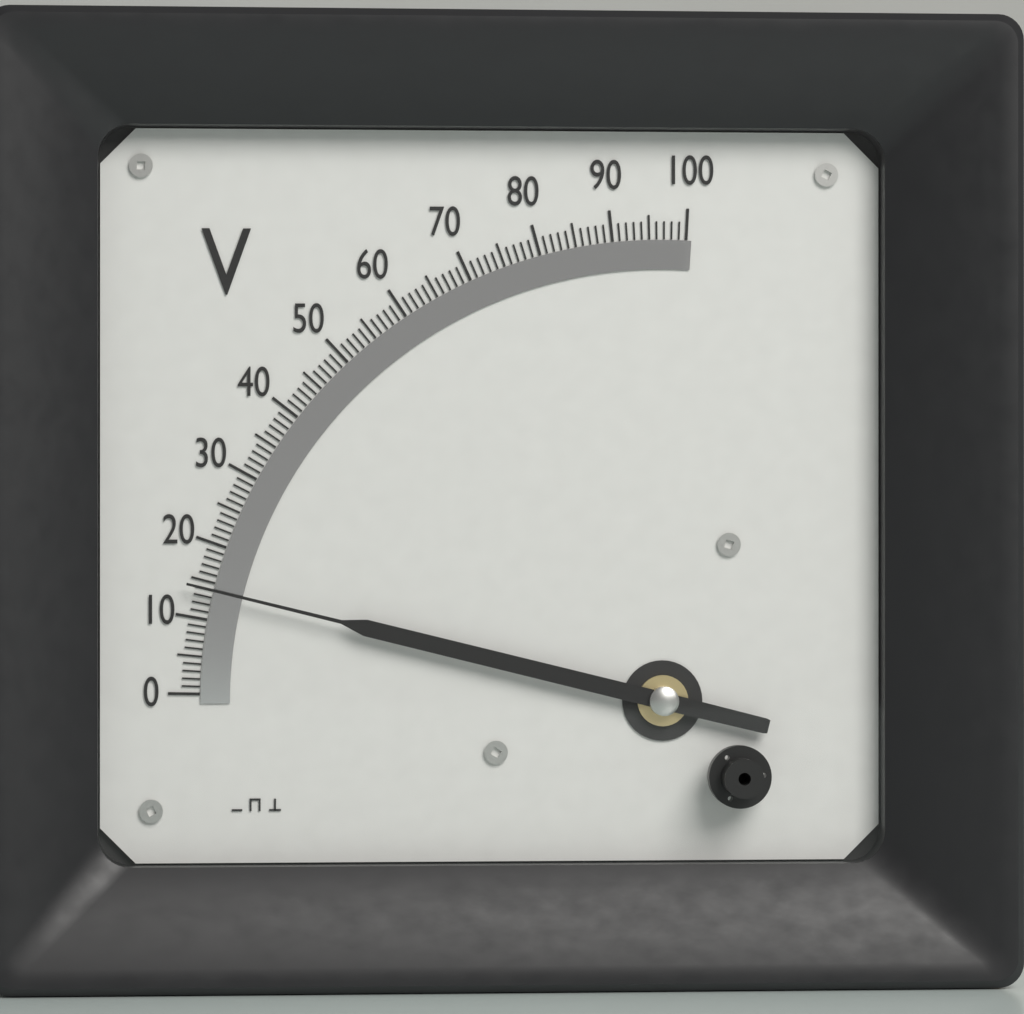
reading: 14 V
